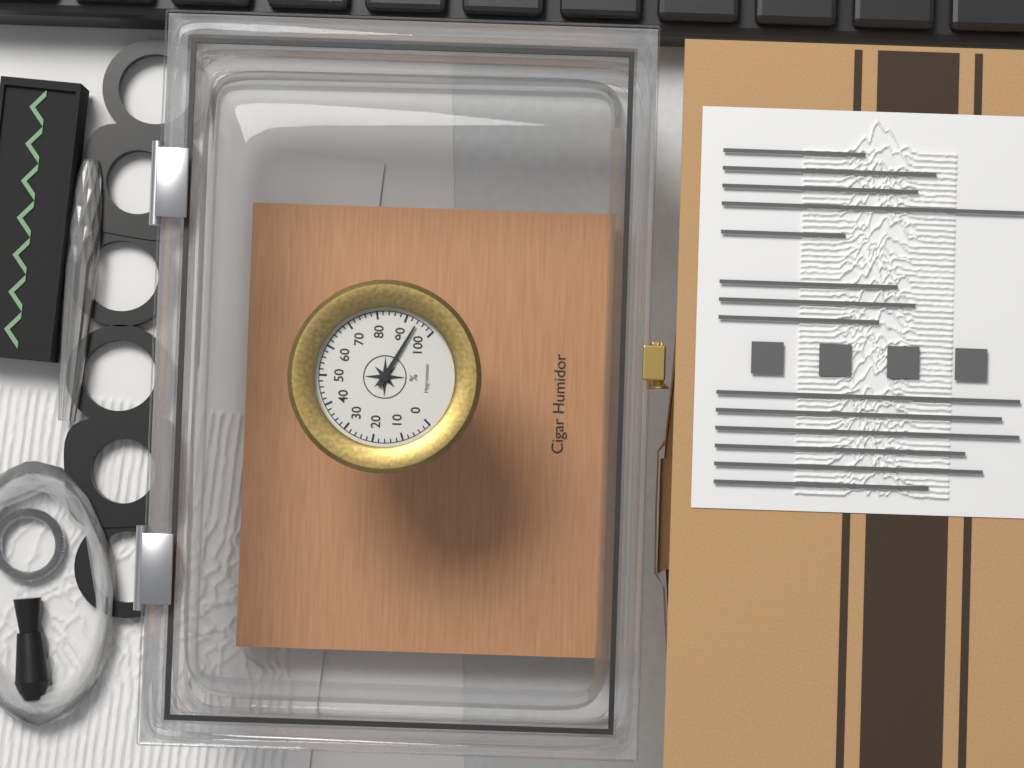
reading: 94 %
